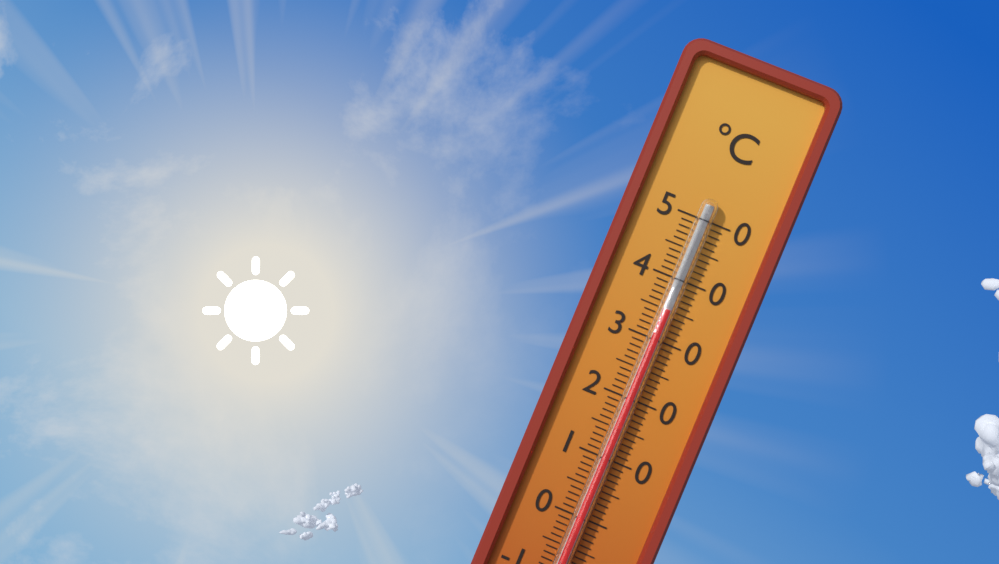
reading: 35 °C
